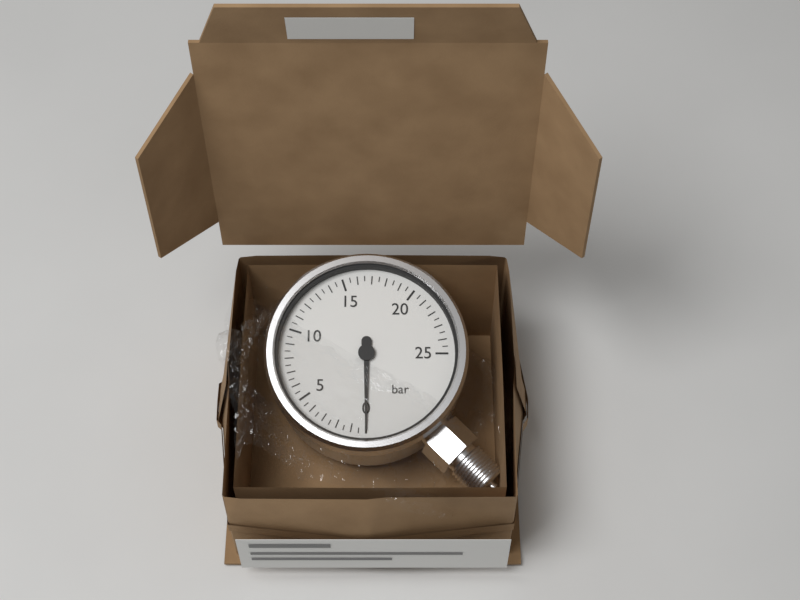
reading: 0.0 bar
